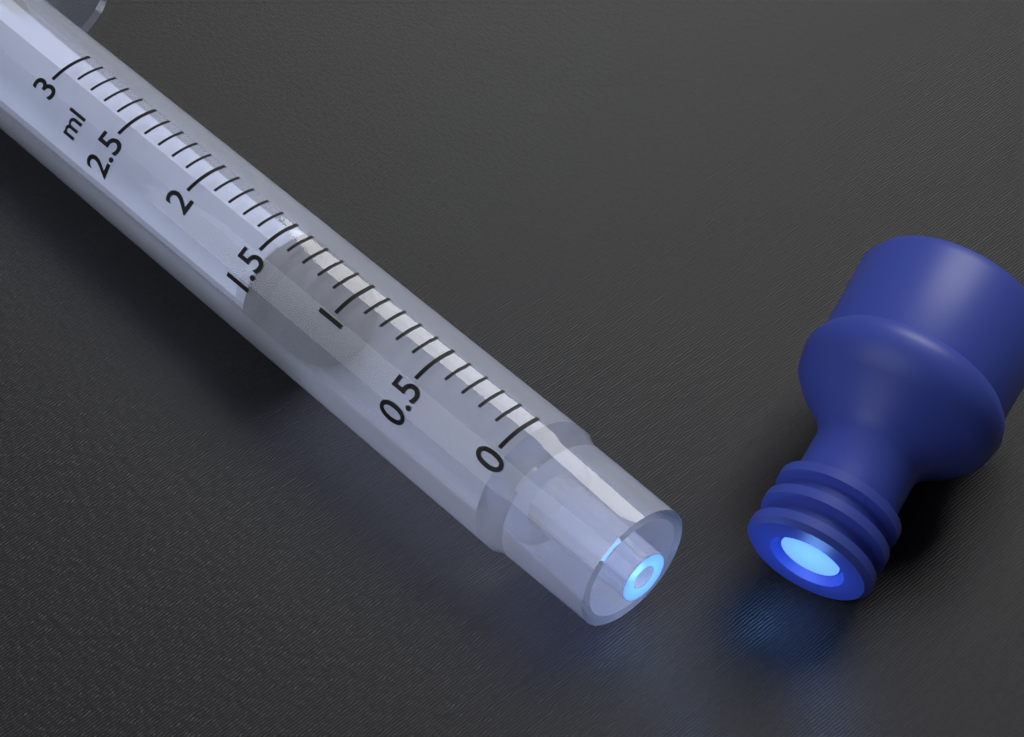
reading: 1.2 ml
